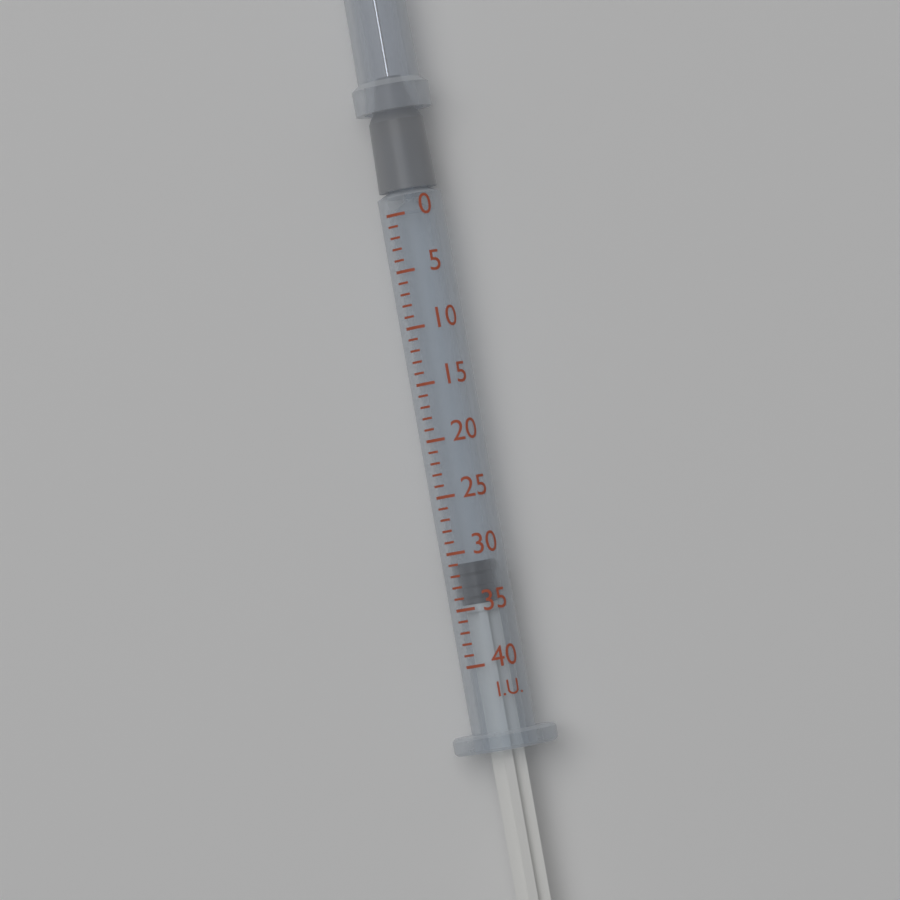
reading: 31 I.U.
